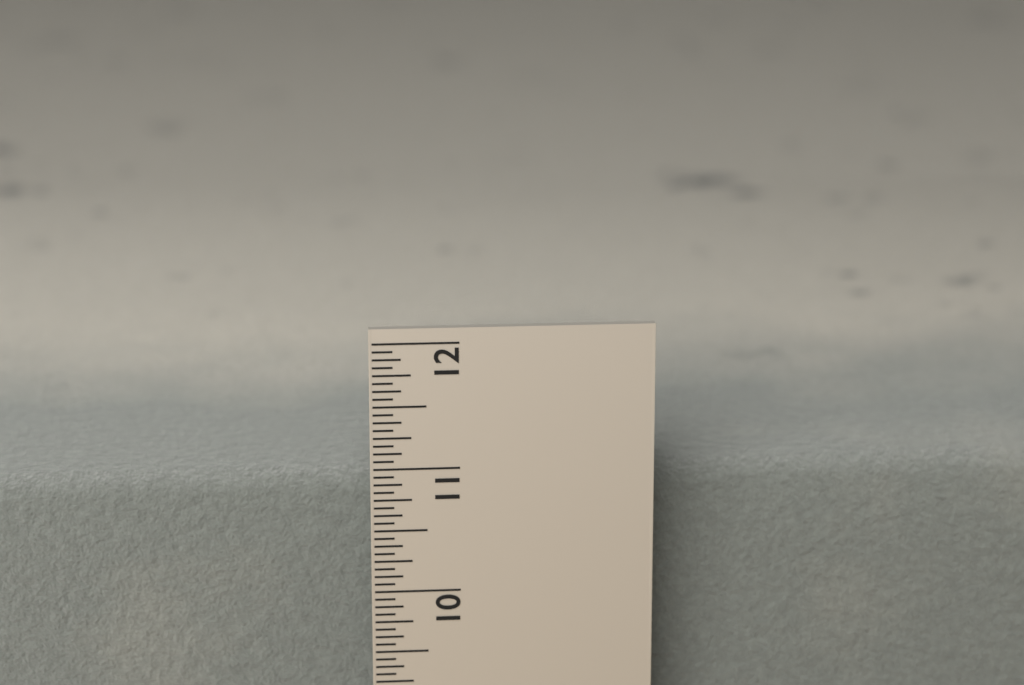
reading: 10.8125 in
